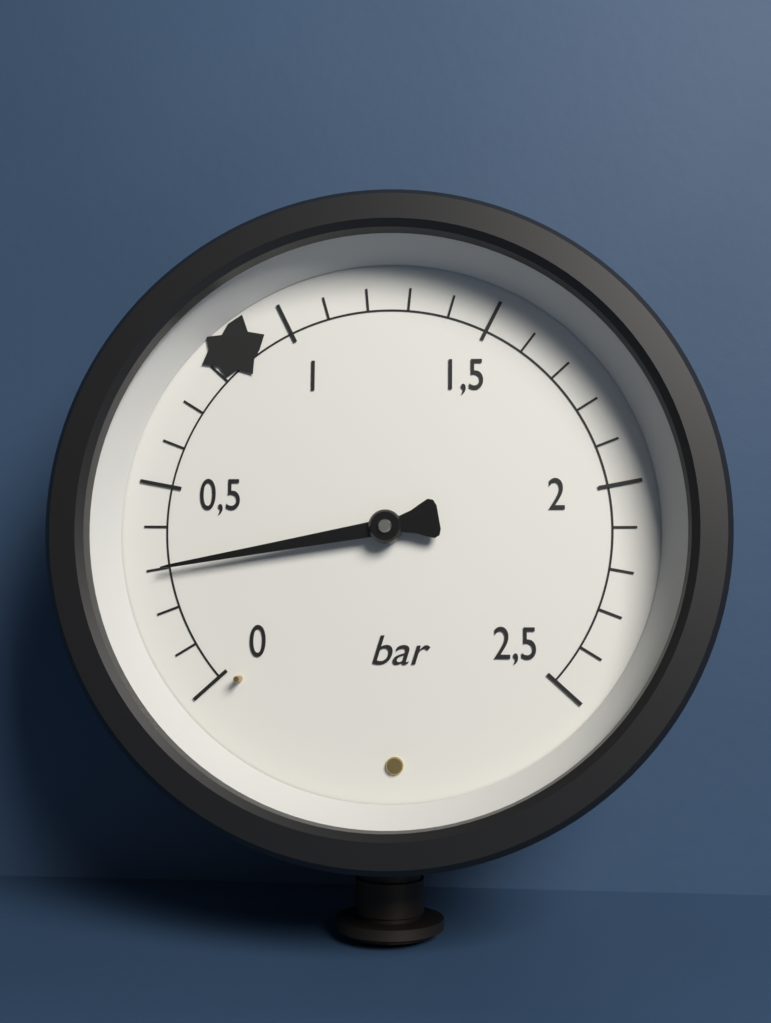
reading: 0.3 bar
